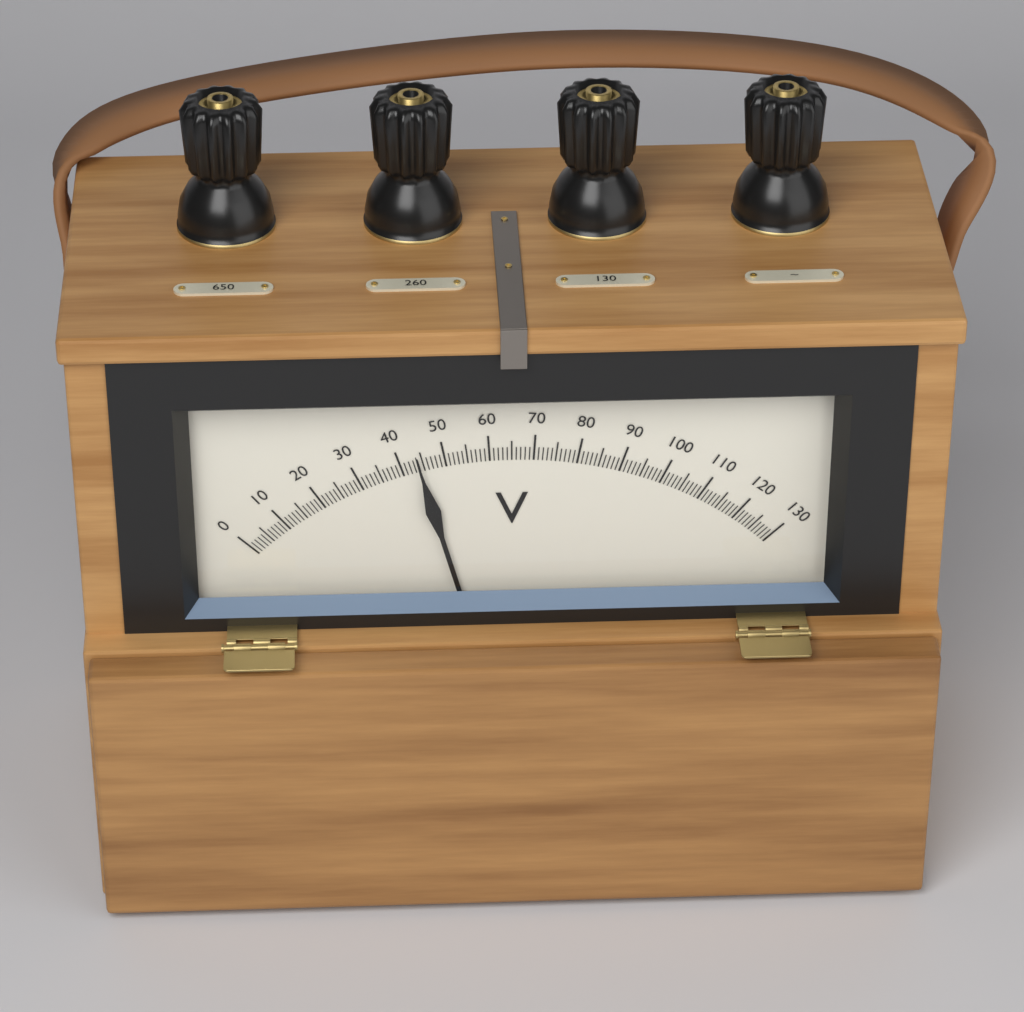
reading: 44 V
